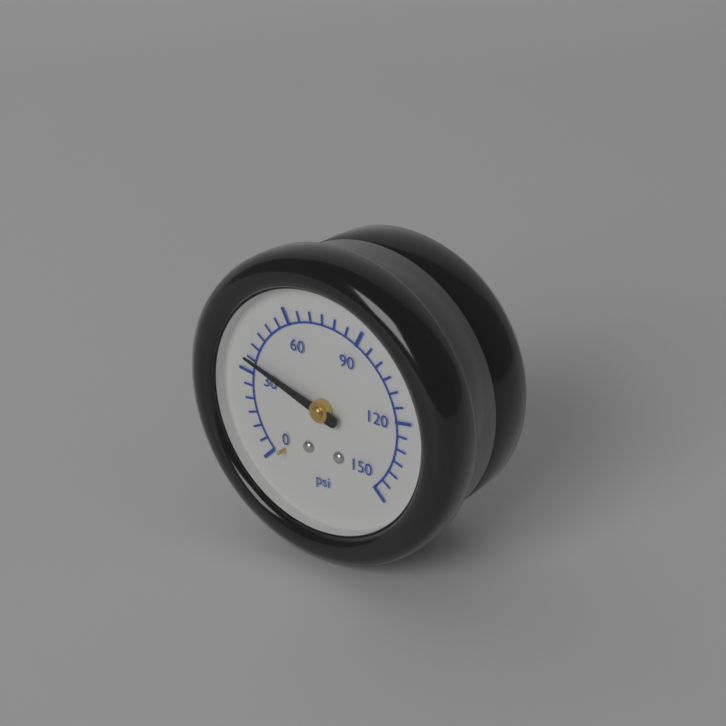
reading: 35 psi
